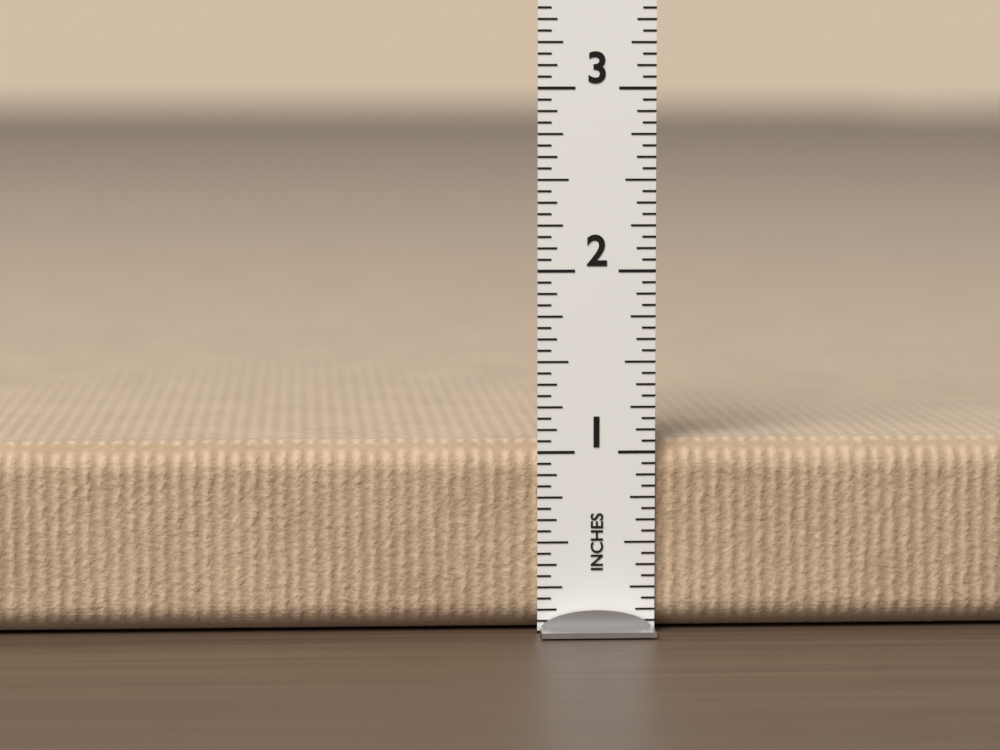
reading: 1.0625 in
